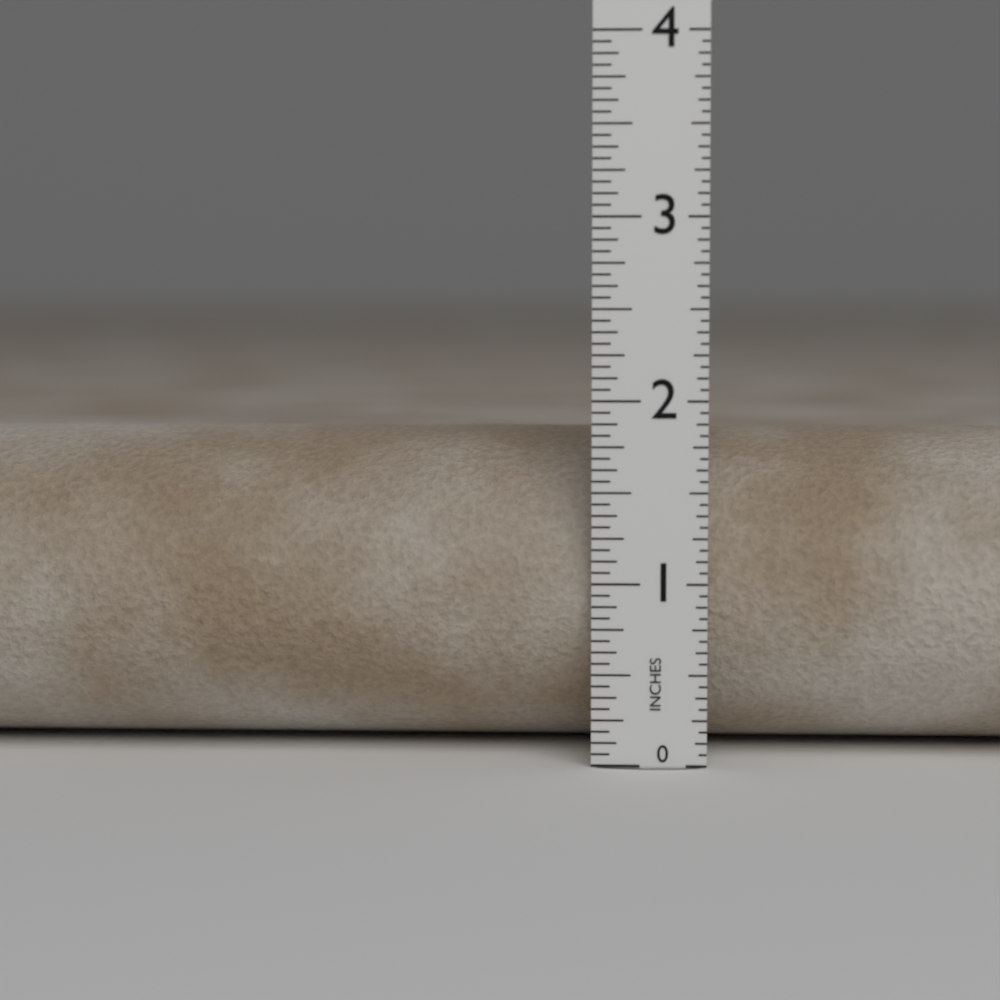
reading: 1.8125 in
